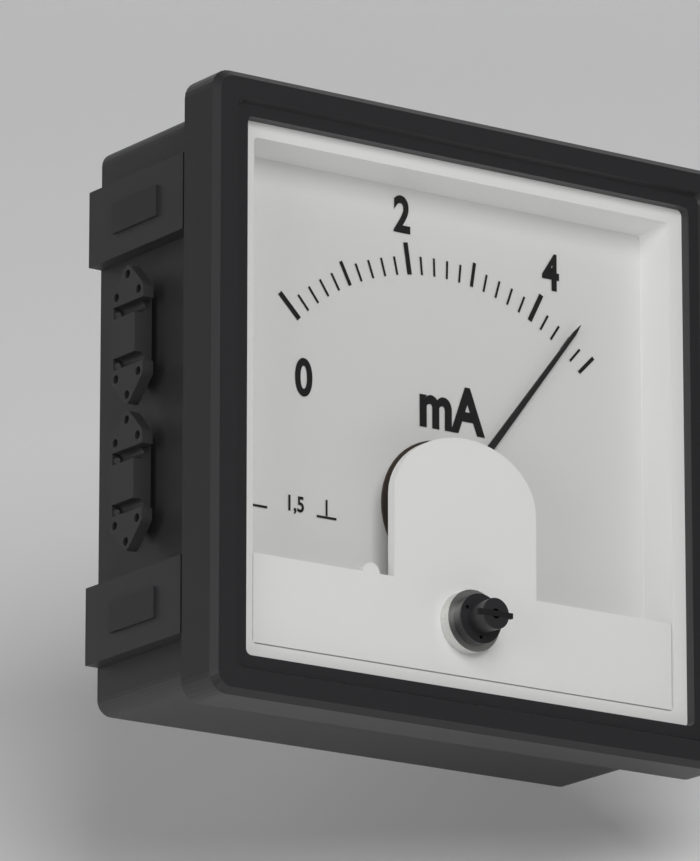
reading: 4.6 mA
